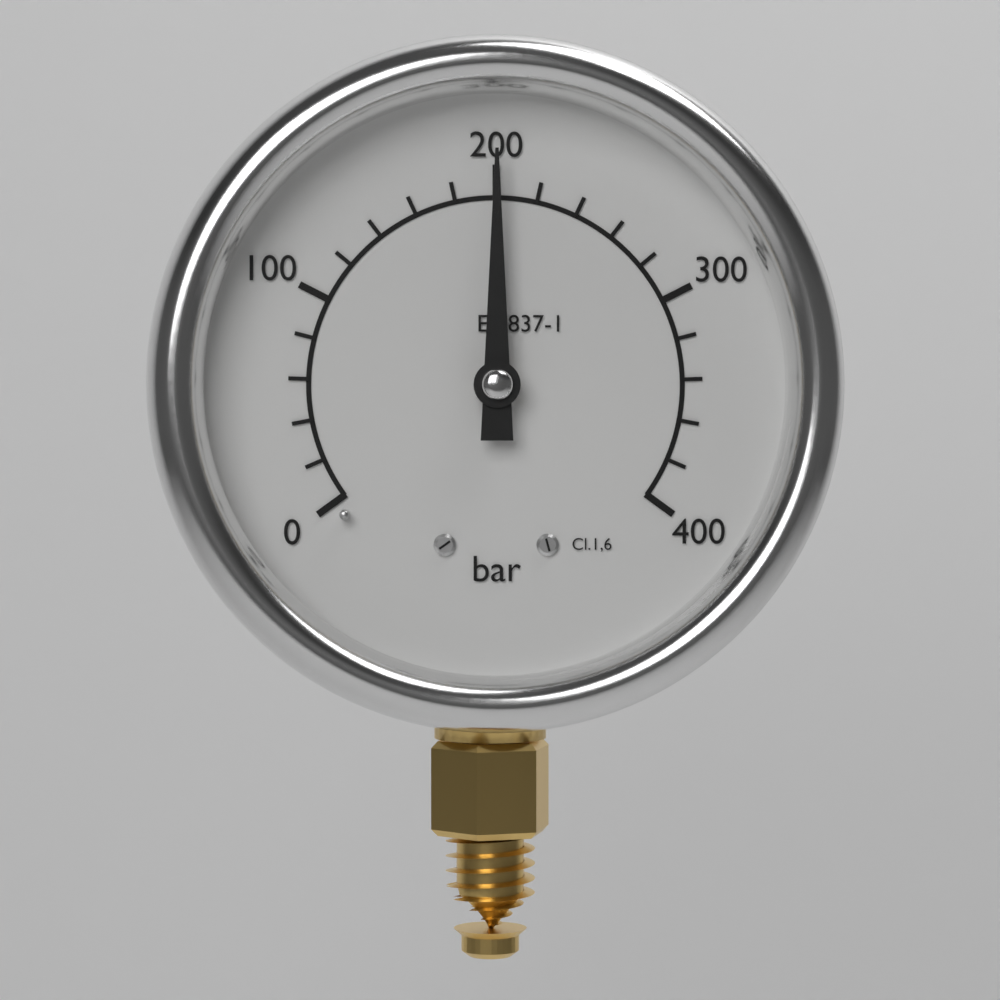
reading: 200 bar
